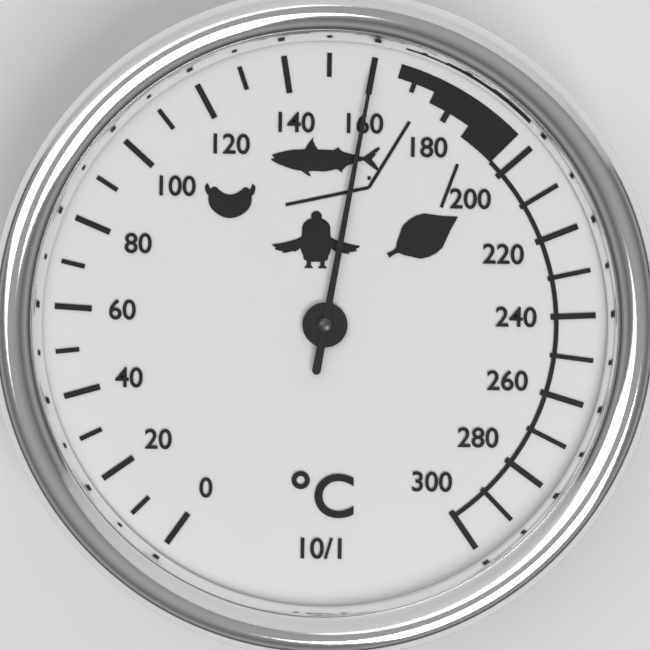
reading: 160 °C
